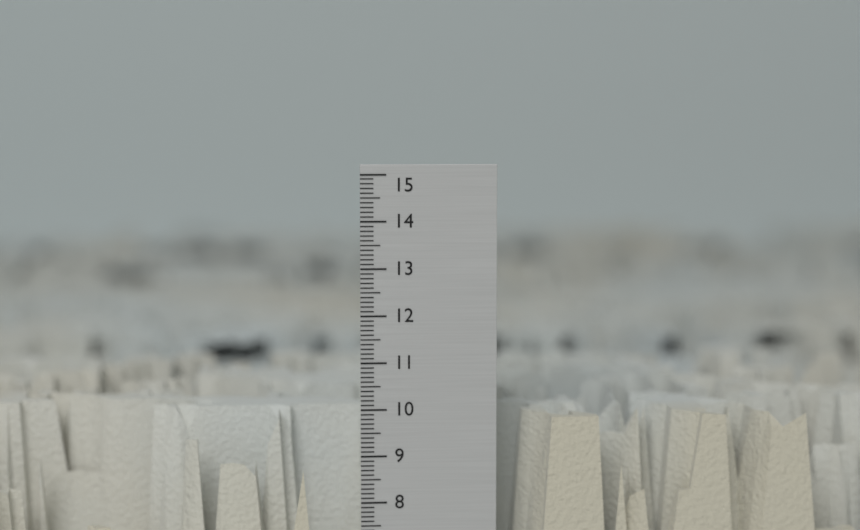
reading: 9.8 (no unit)
